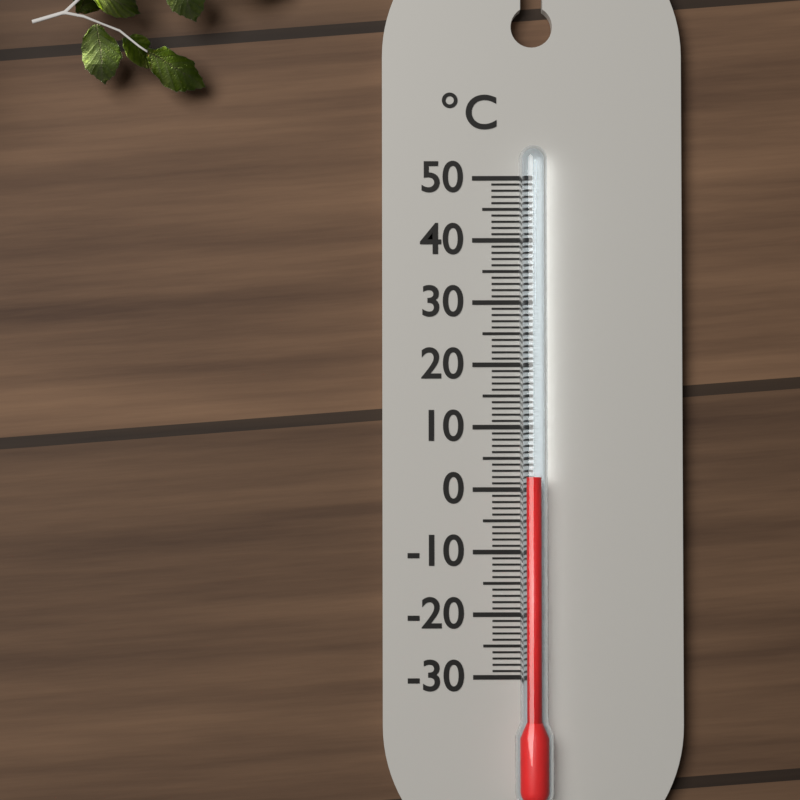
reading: 2 °C
